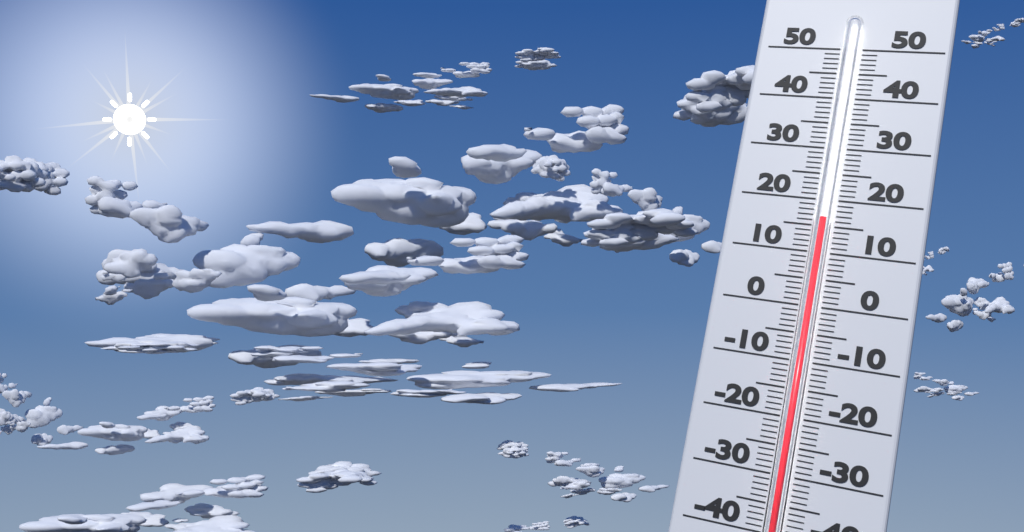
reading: 16 (no unit)
